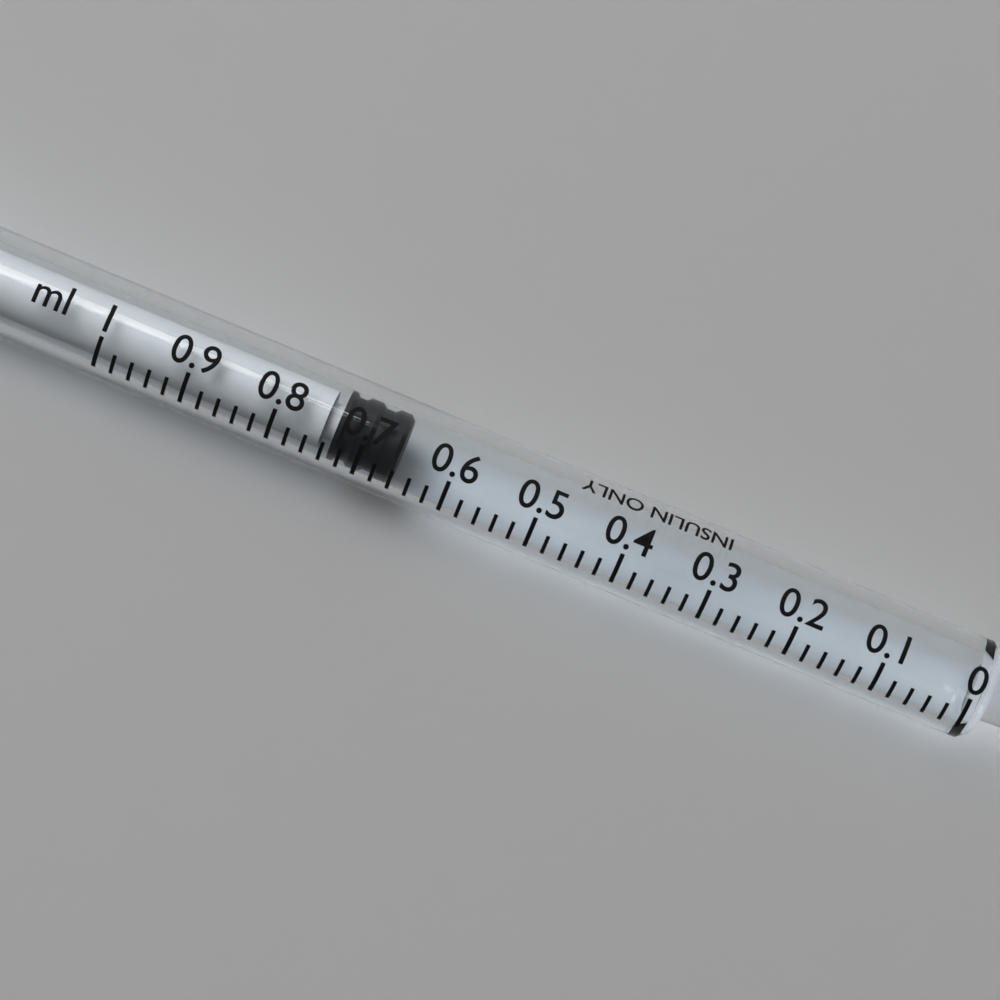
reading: 0.66 ml
